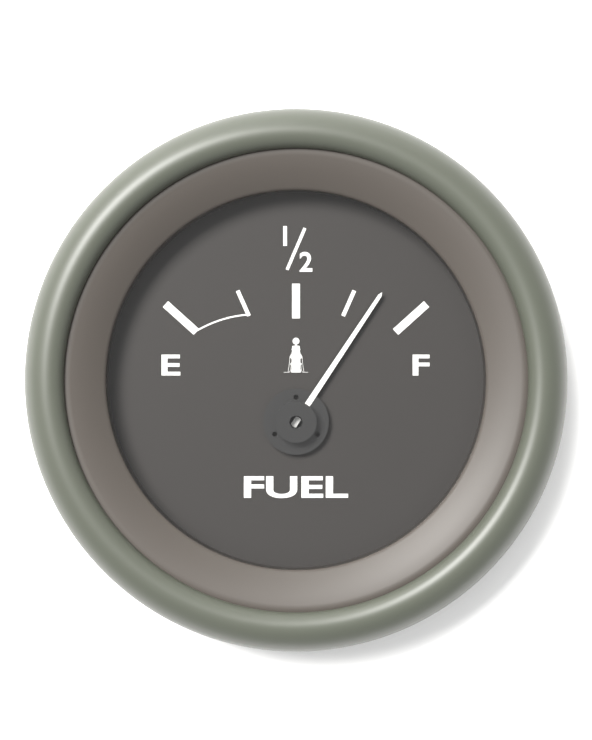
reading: 0.85 (no unit)
